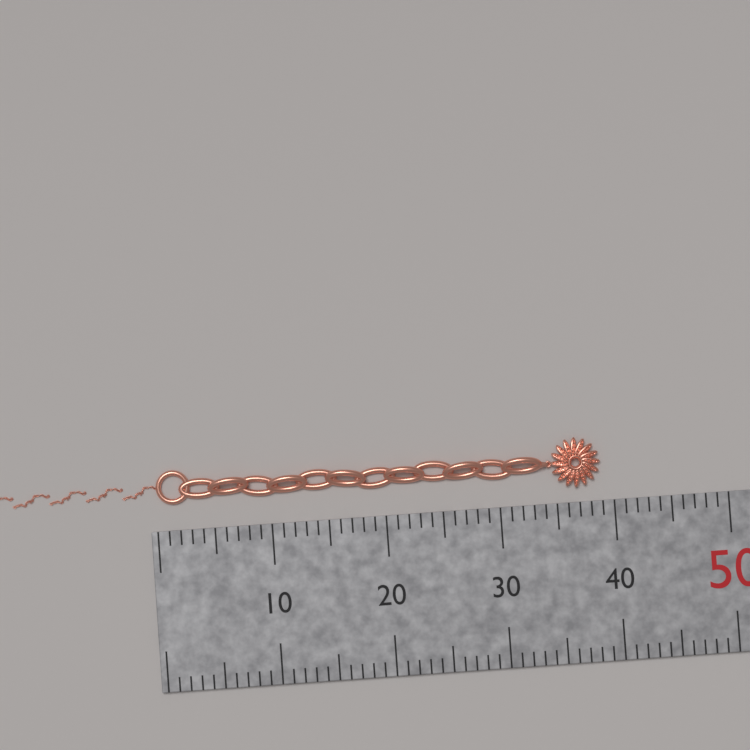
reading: 39 mm
